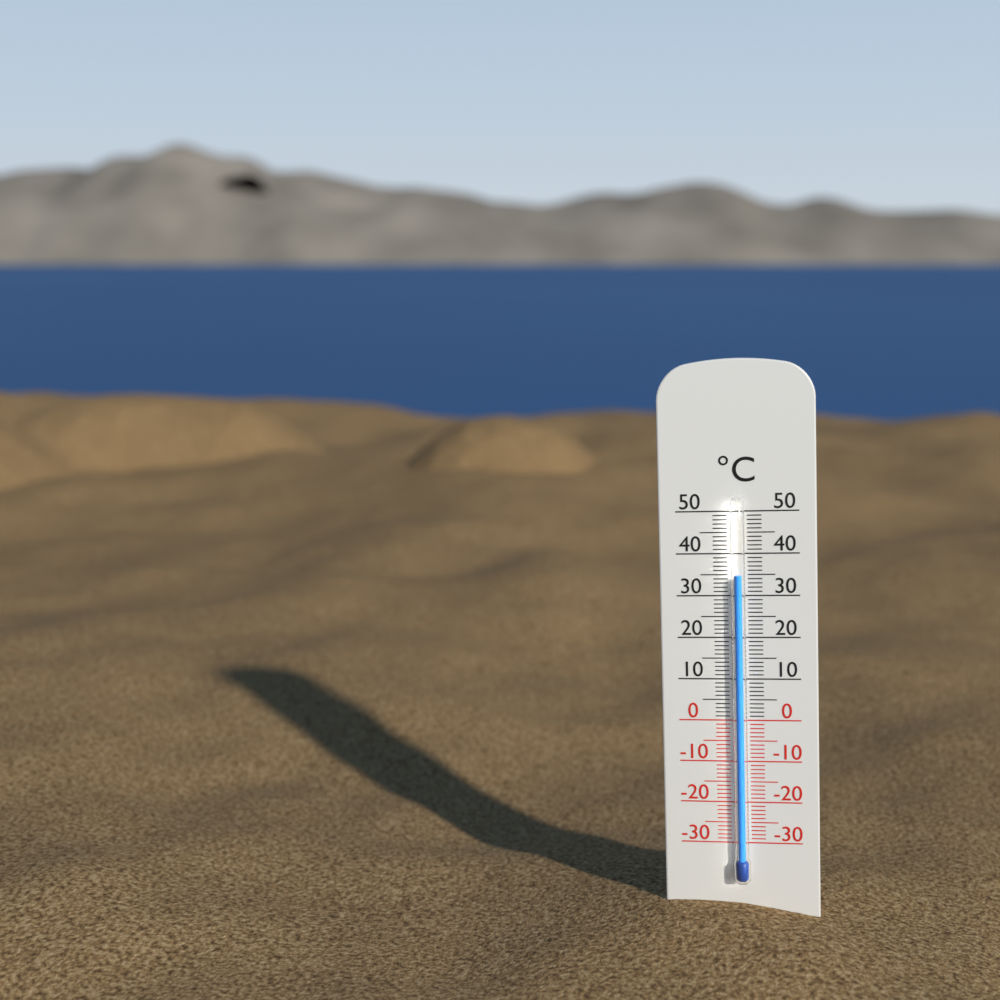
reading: 35 °C
